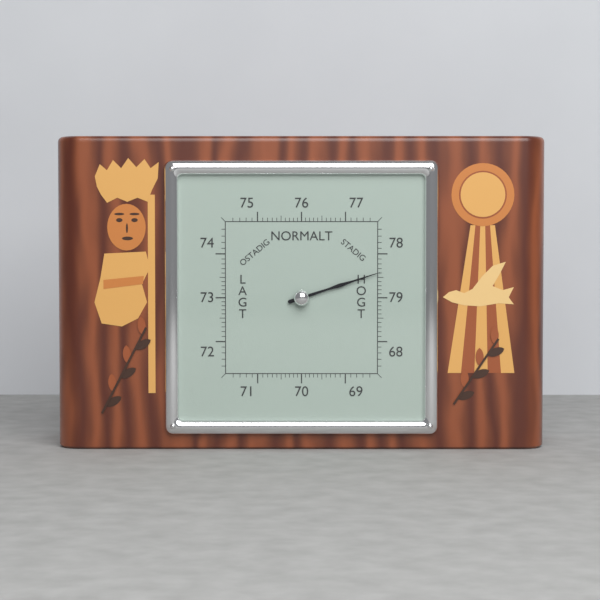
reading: 78.4 (no unit)
